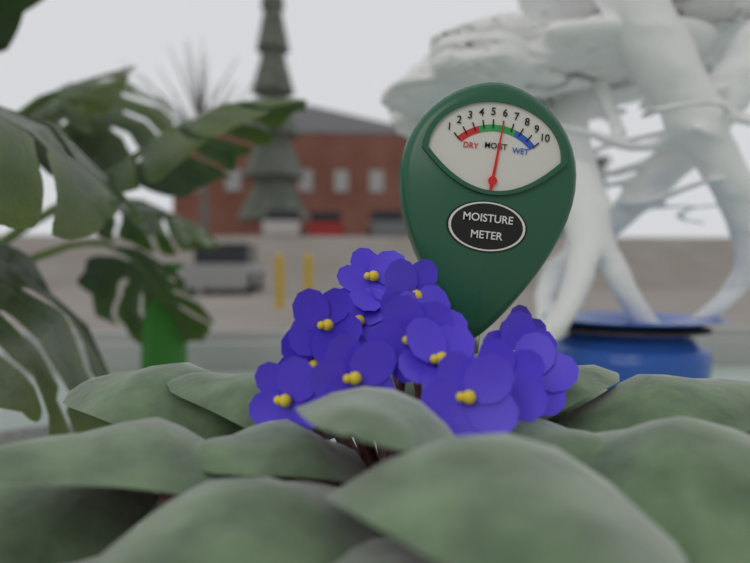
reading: 6 (no unit)
